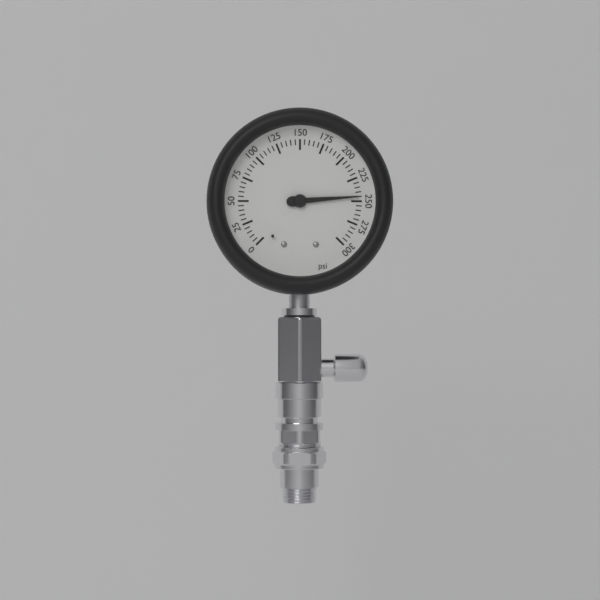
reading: 245 psi
